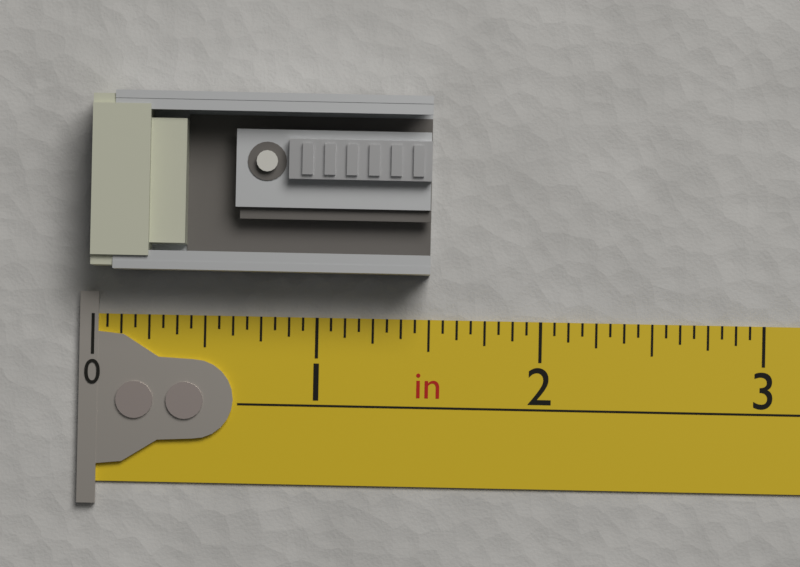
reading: 1.5000 in
